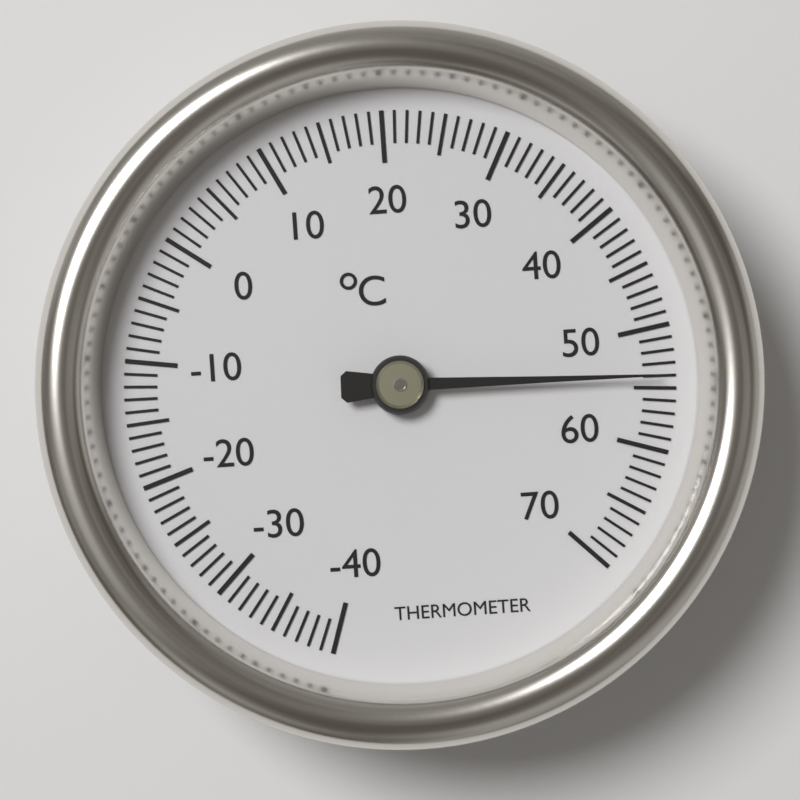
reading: 54 °C
